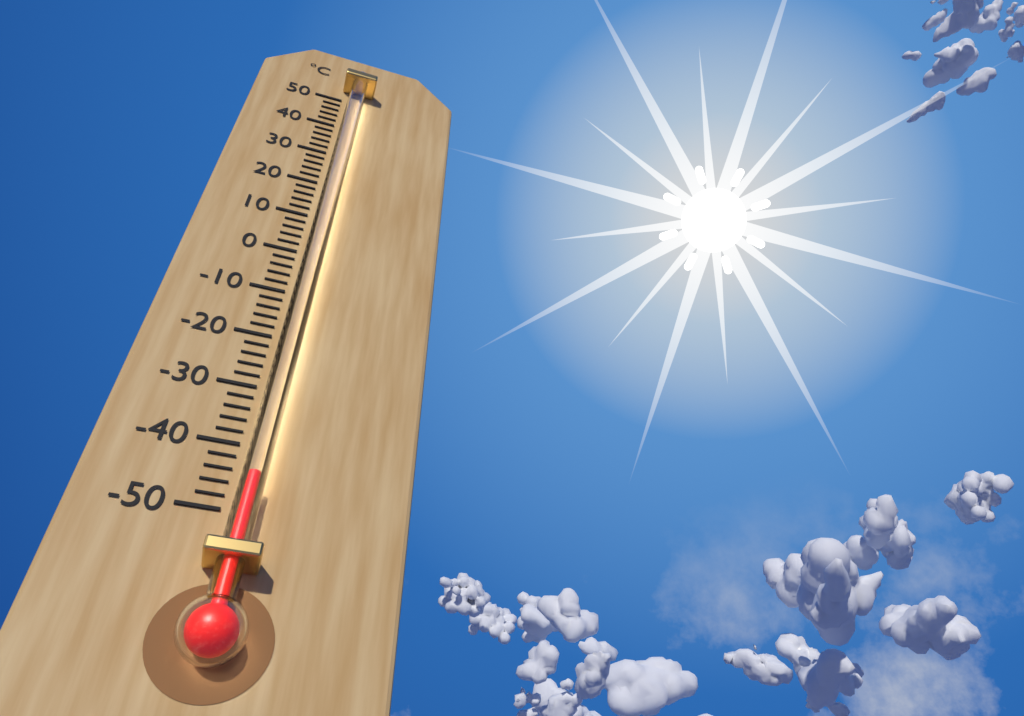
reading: -46 °C
